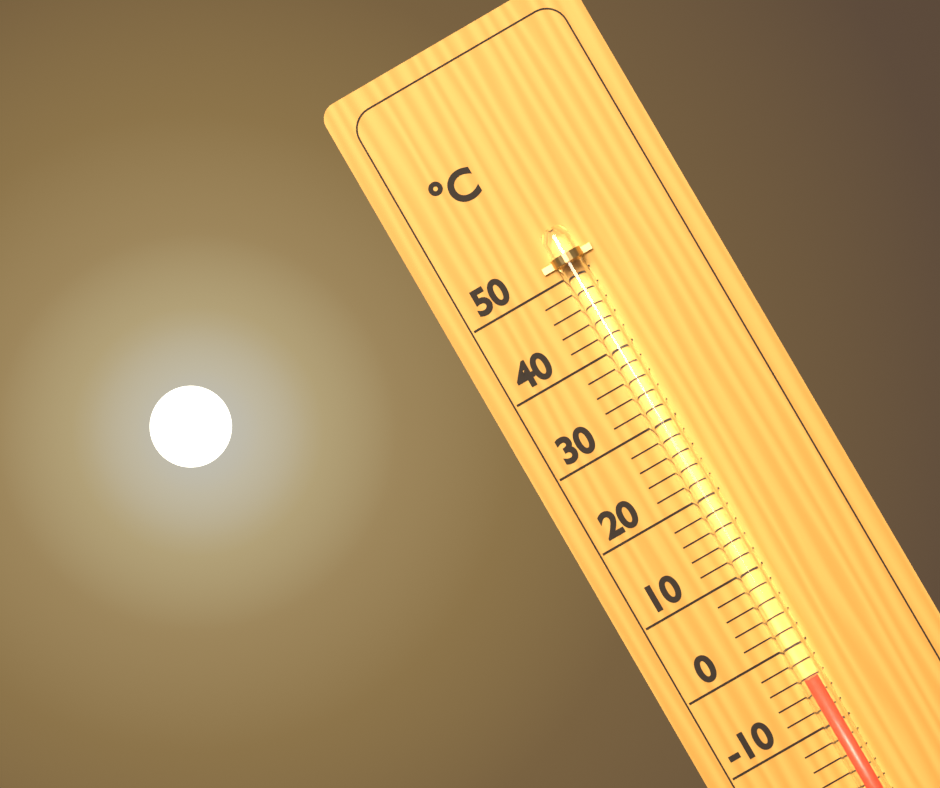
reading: -4 °C
